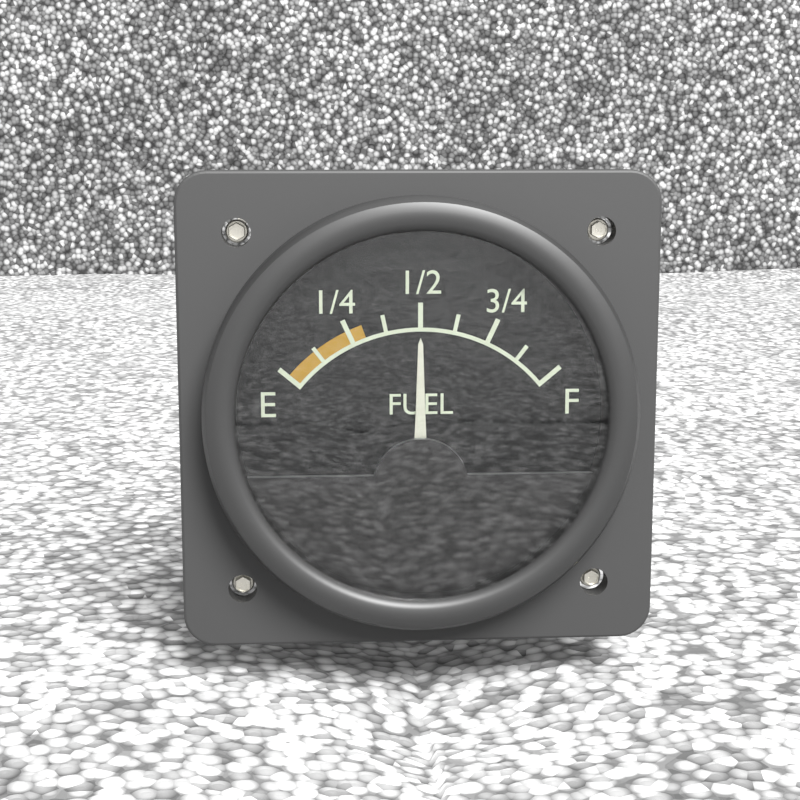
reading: 0.500 (no unit)
